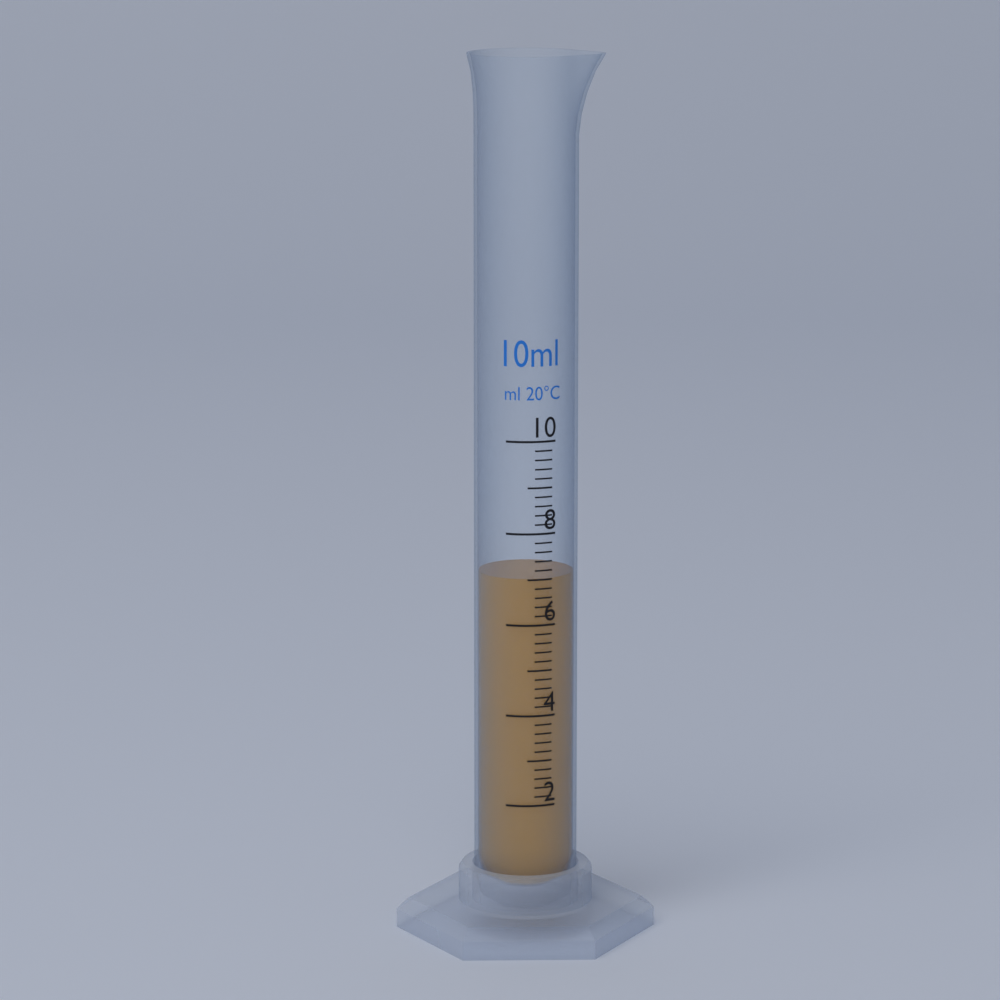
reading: 7.0 ml
